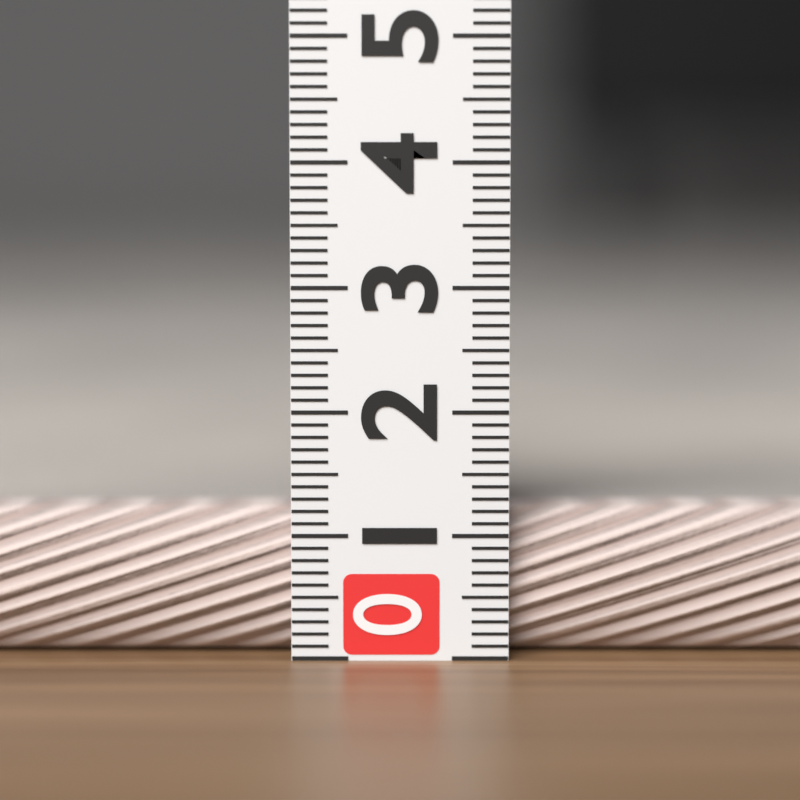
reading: 1.2 (no unit)
